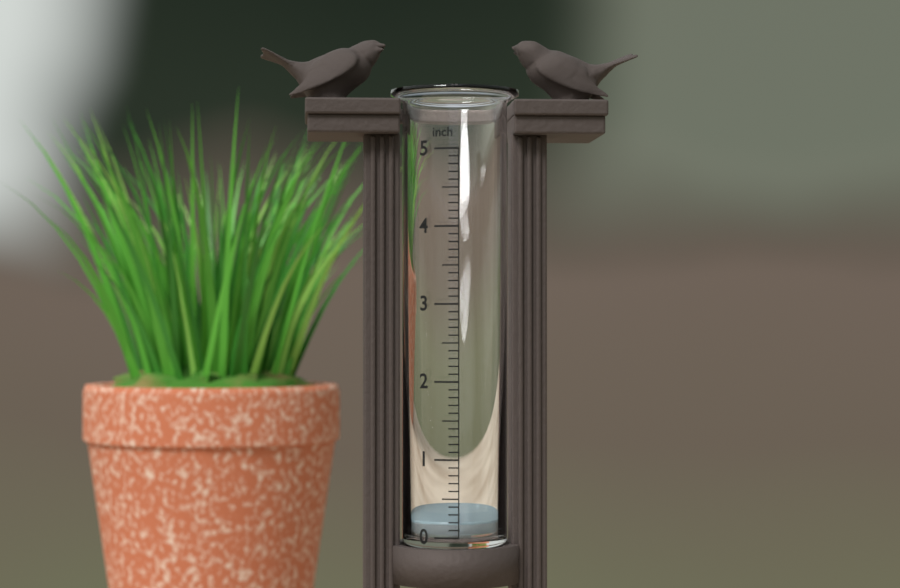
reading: 0.2 inch
